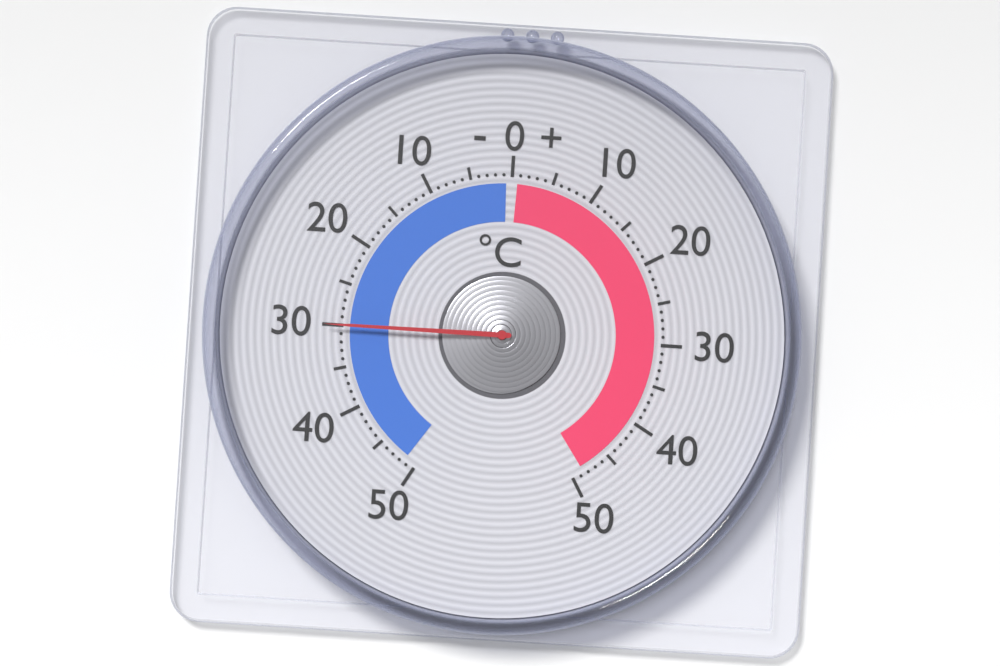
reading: -30 °C
